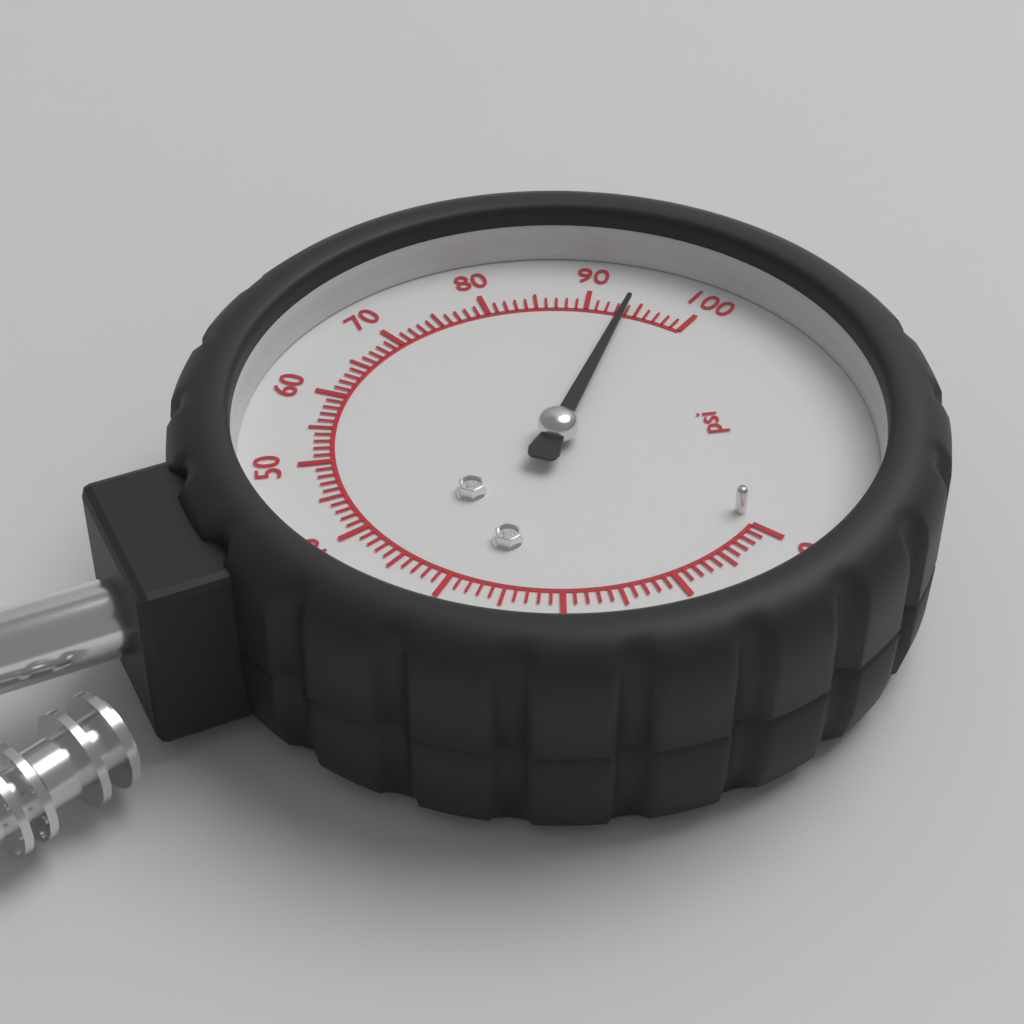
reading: 94 psi
